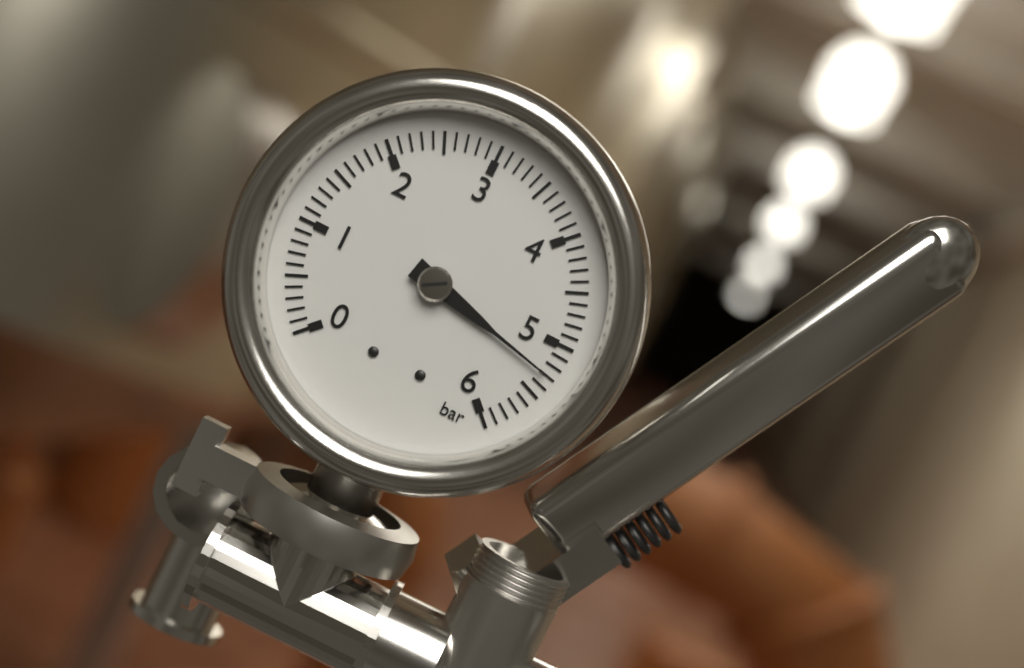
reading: 5.3 bar
